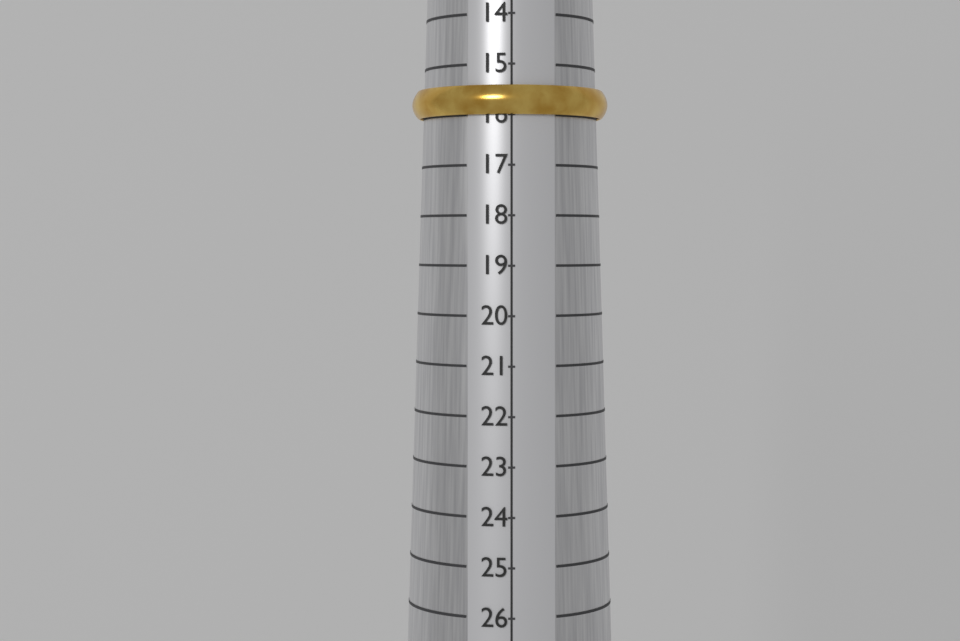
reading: 16 (no unit)
